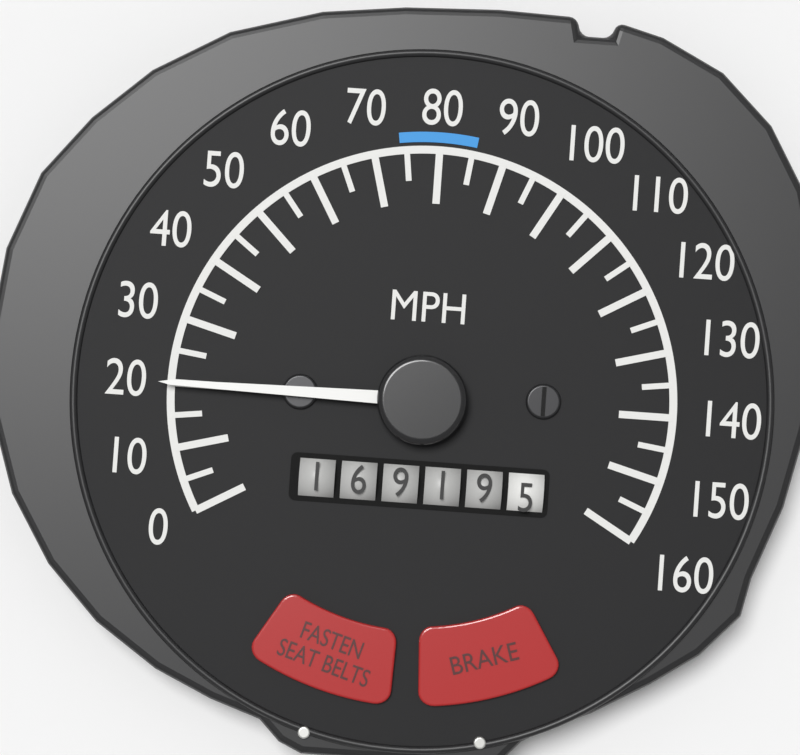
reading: 20 MPH
